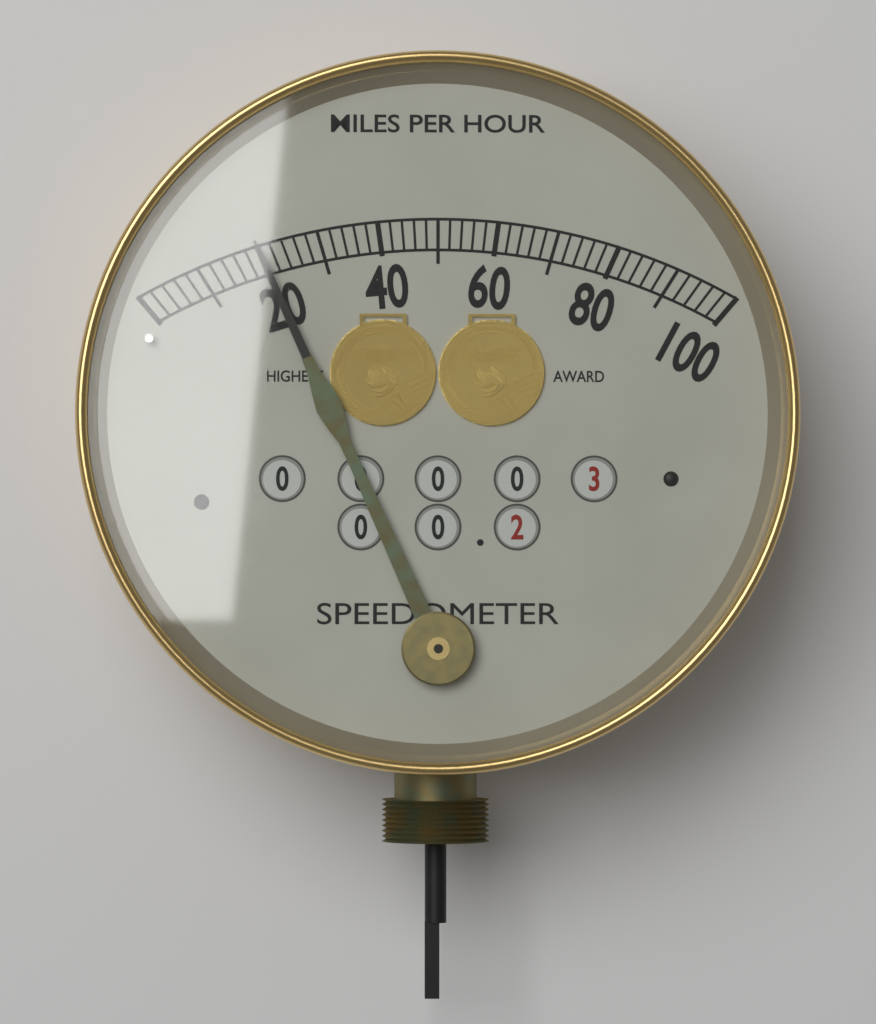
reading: 20 mph
